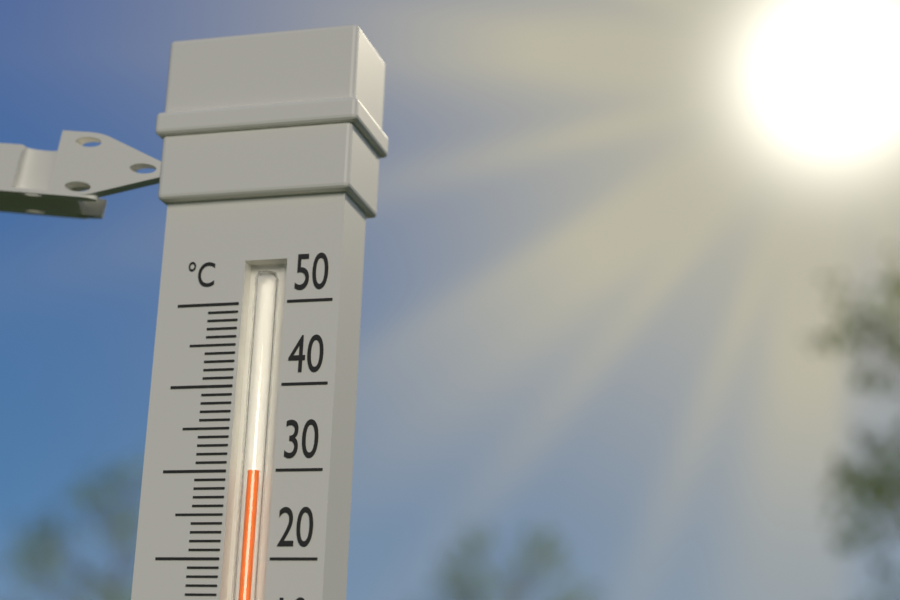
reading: 30 °C
